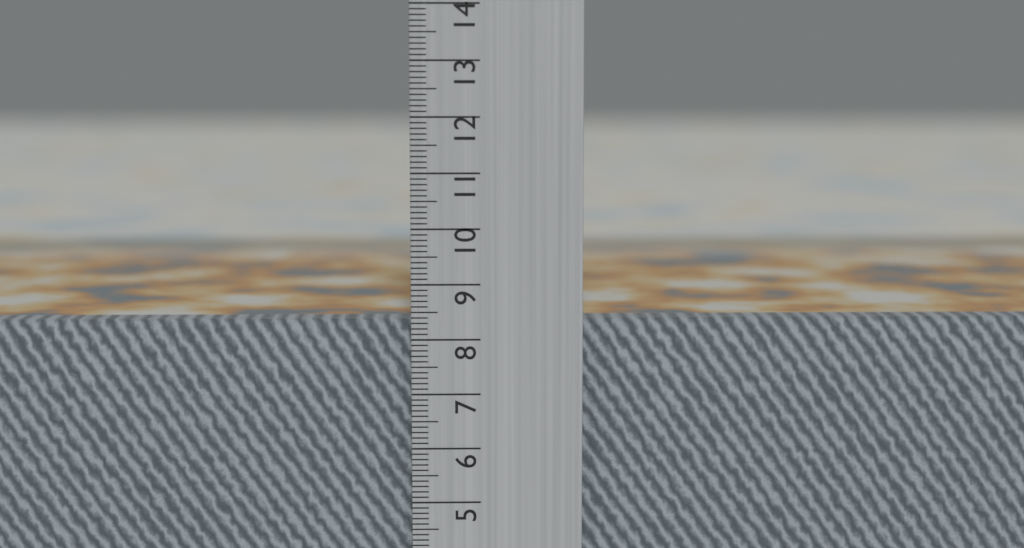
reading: 8.3 cm
